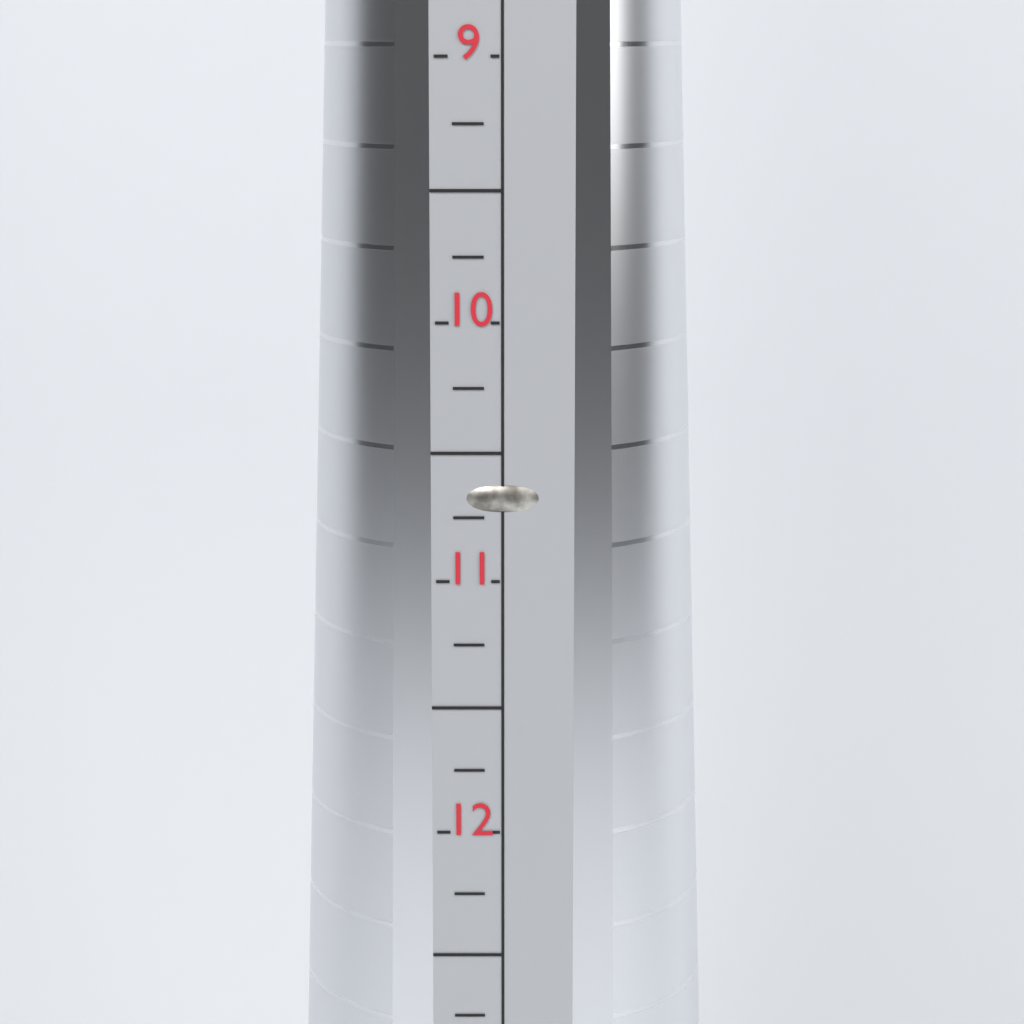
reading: 10.75 (no unit)
